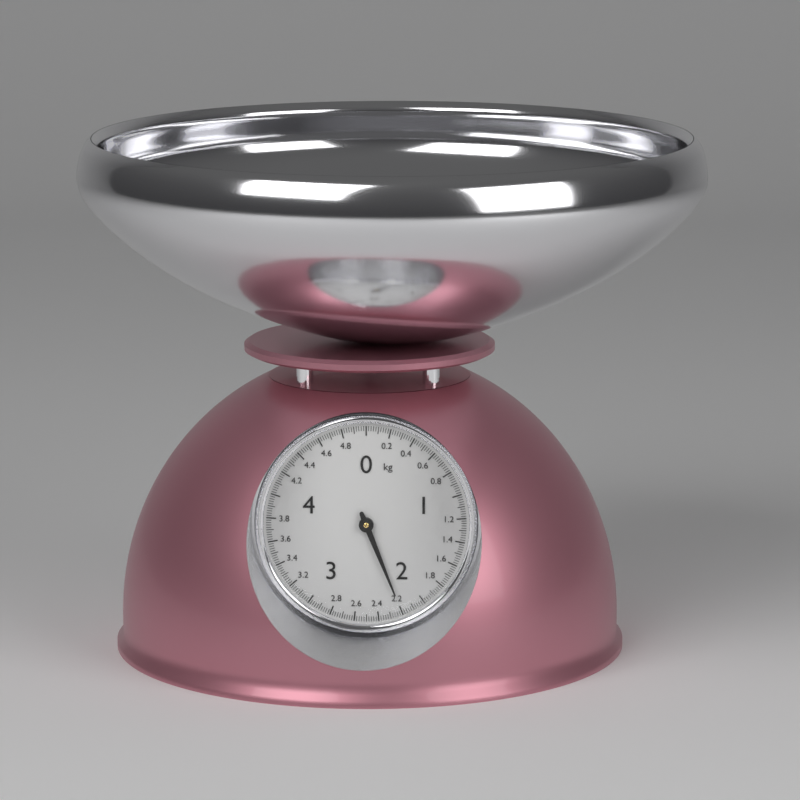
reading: 2.20 kg
